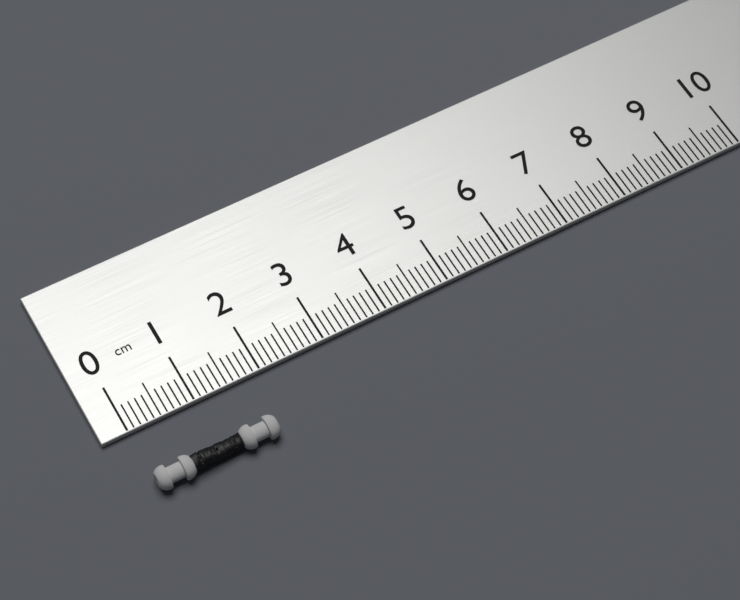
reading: 1.8 cm
